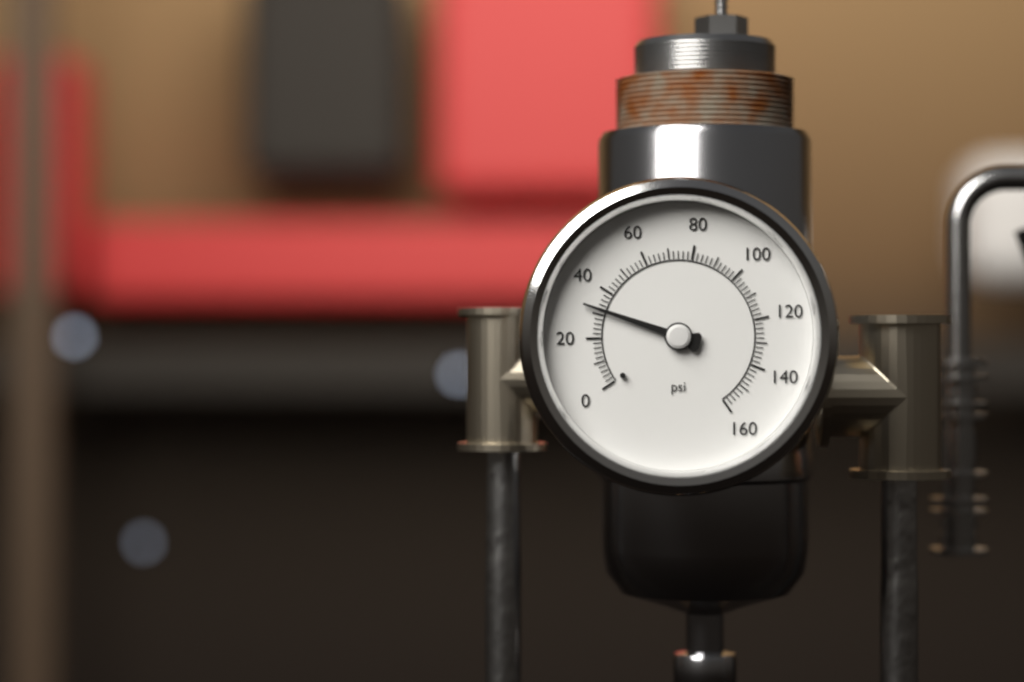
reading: 32 psi
